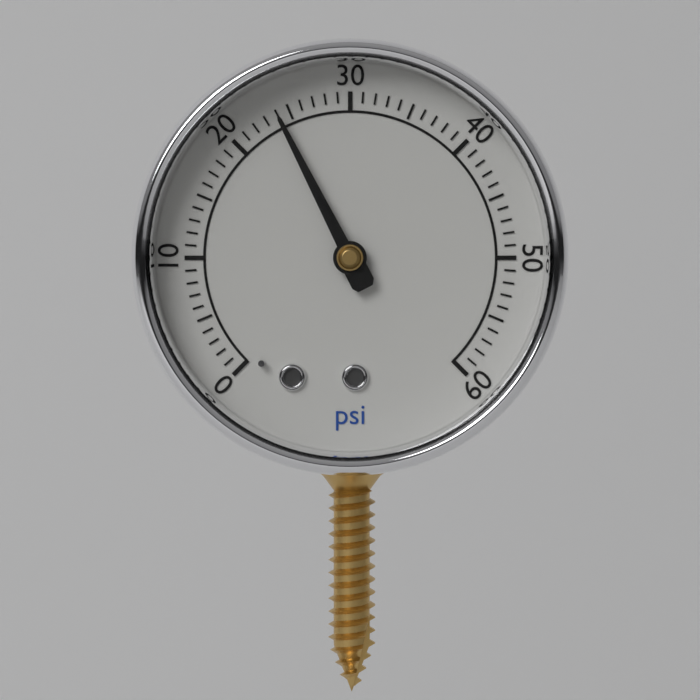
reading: 24 psi
